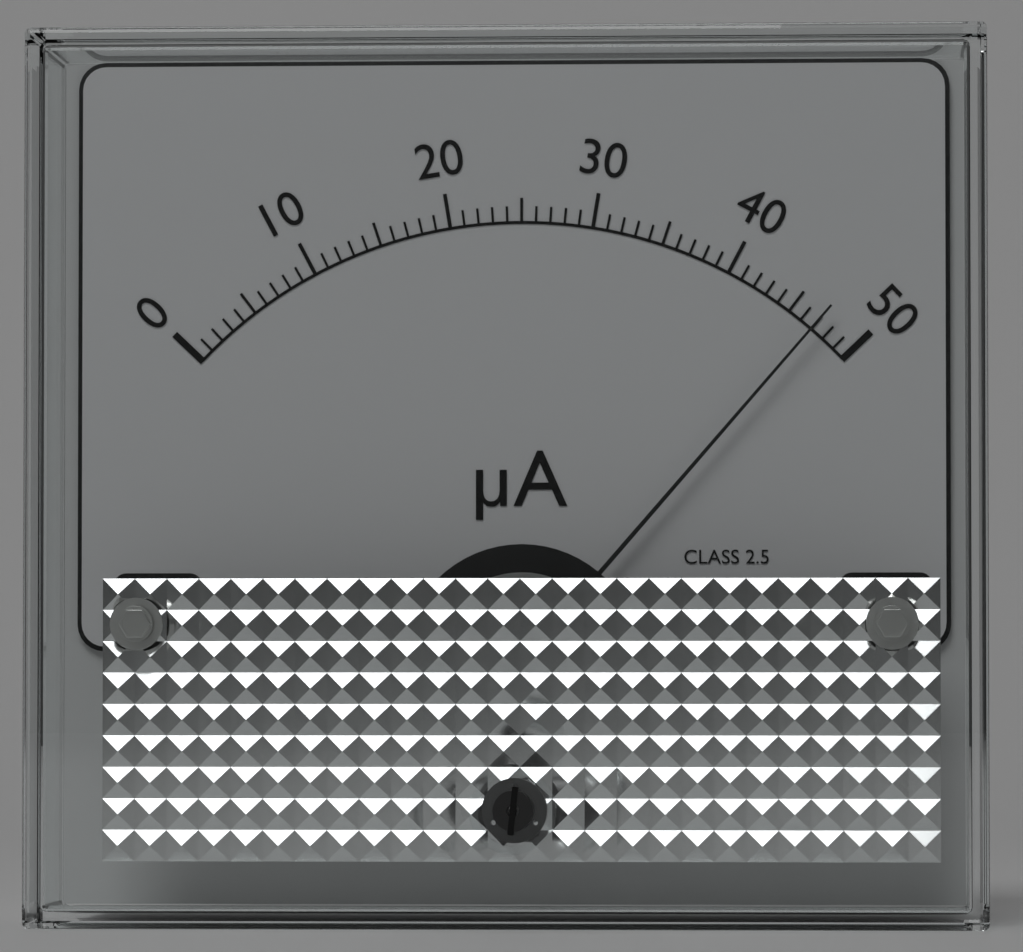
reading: 47 µA
